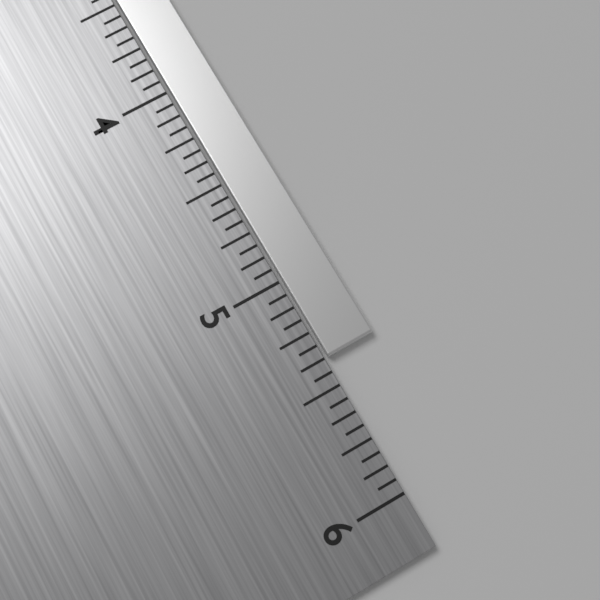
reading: 5.3750 in
